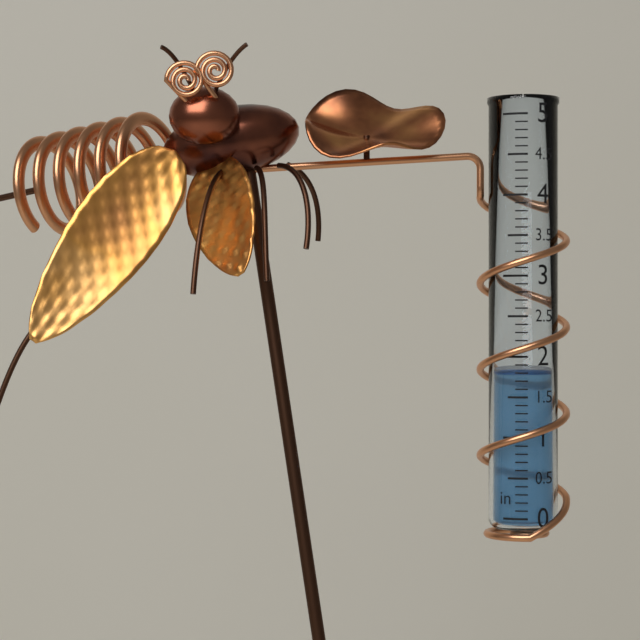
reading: 1.8 in
